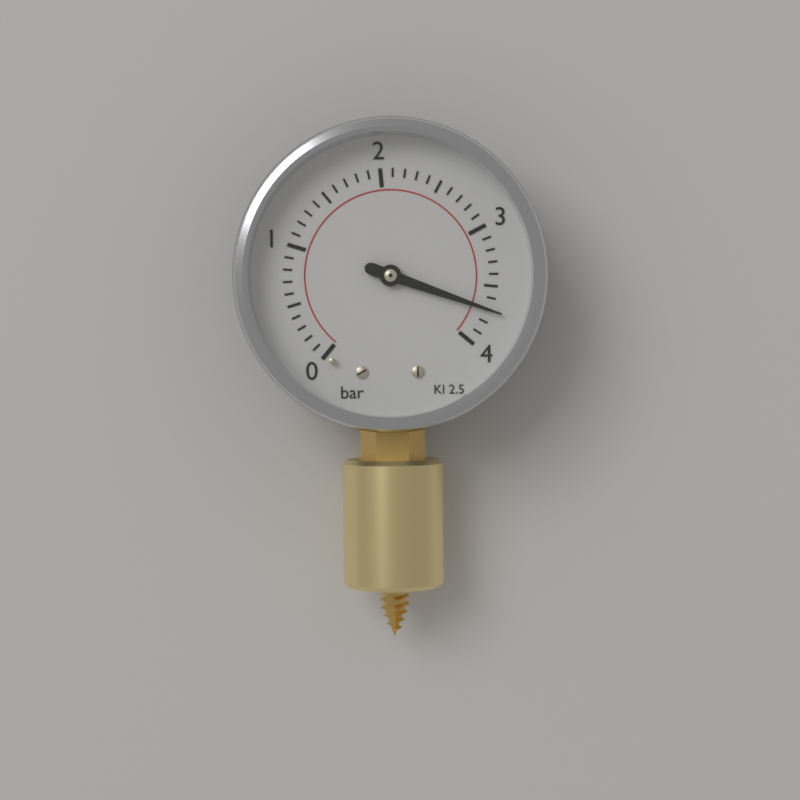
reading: 3.7 bar
